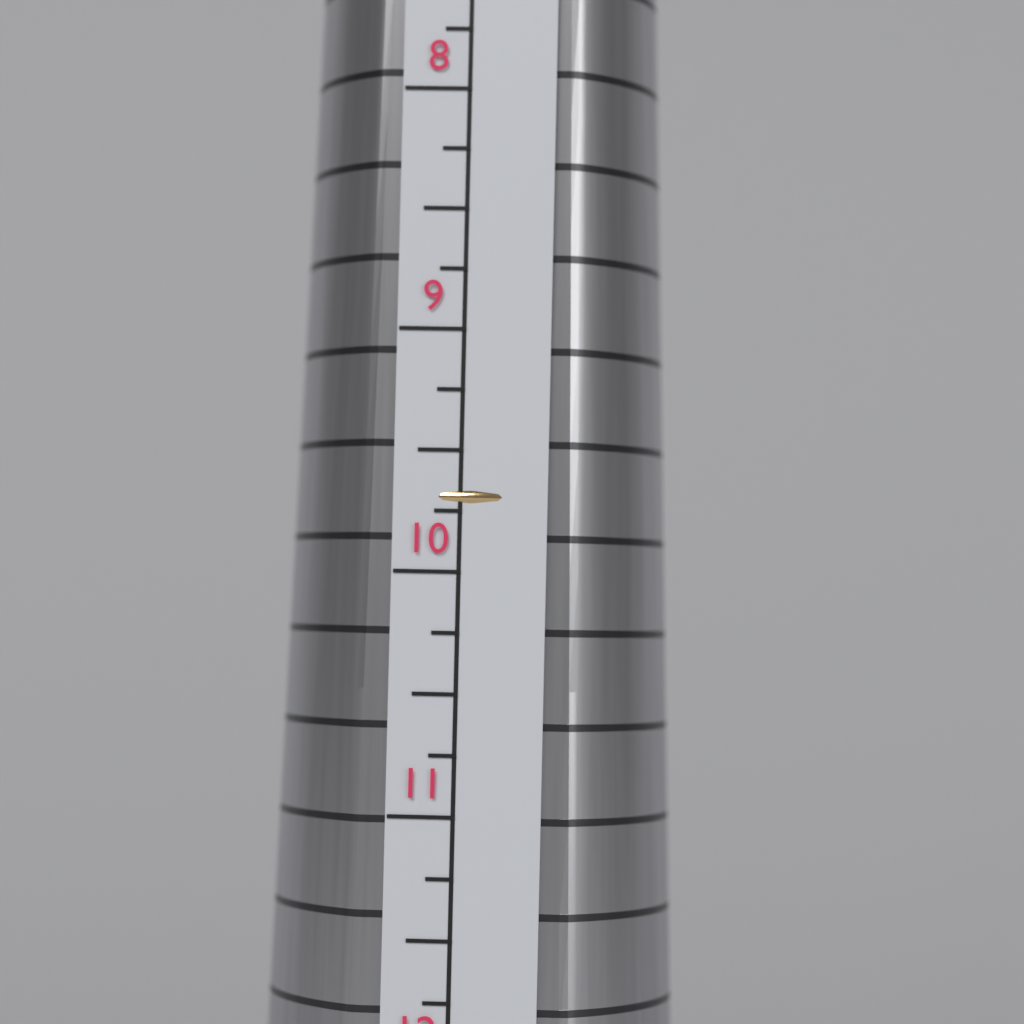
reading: 9.75 (no unit)
